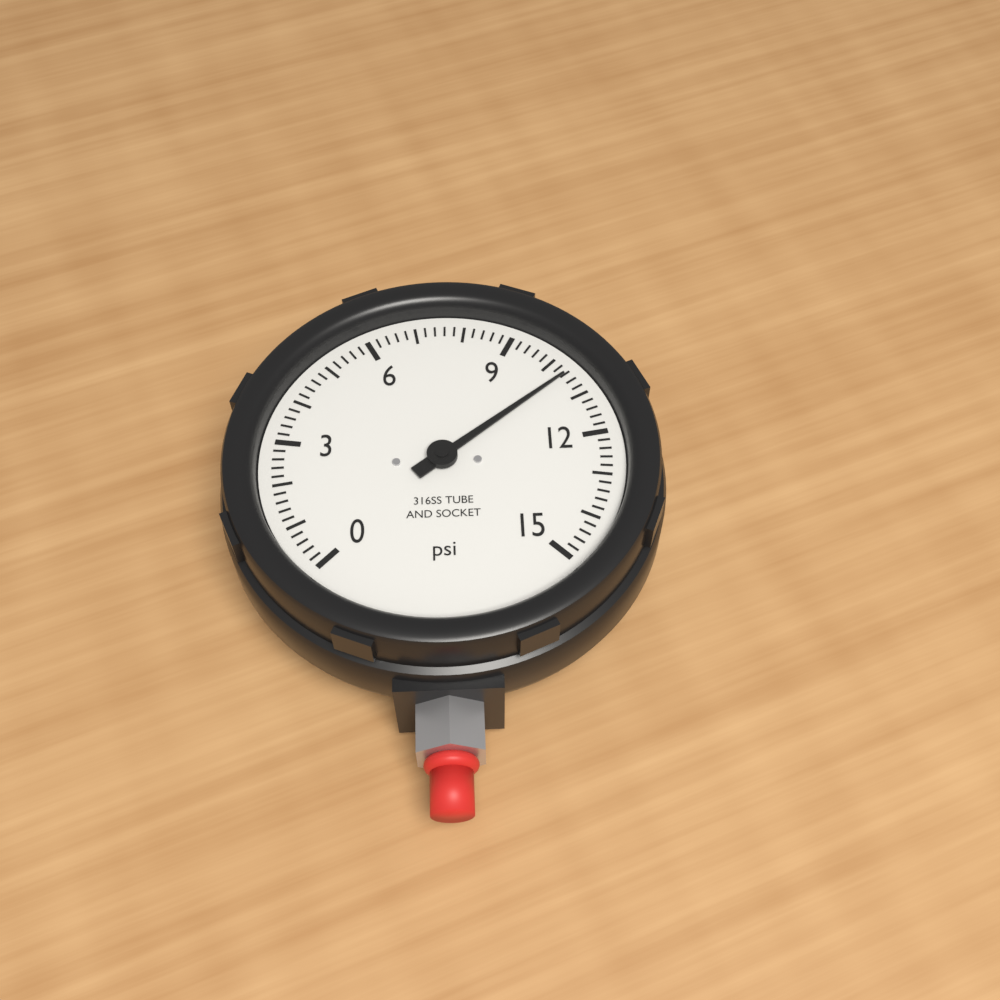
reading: 10.4 psi
